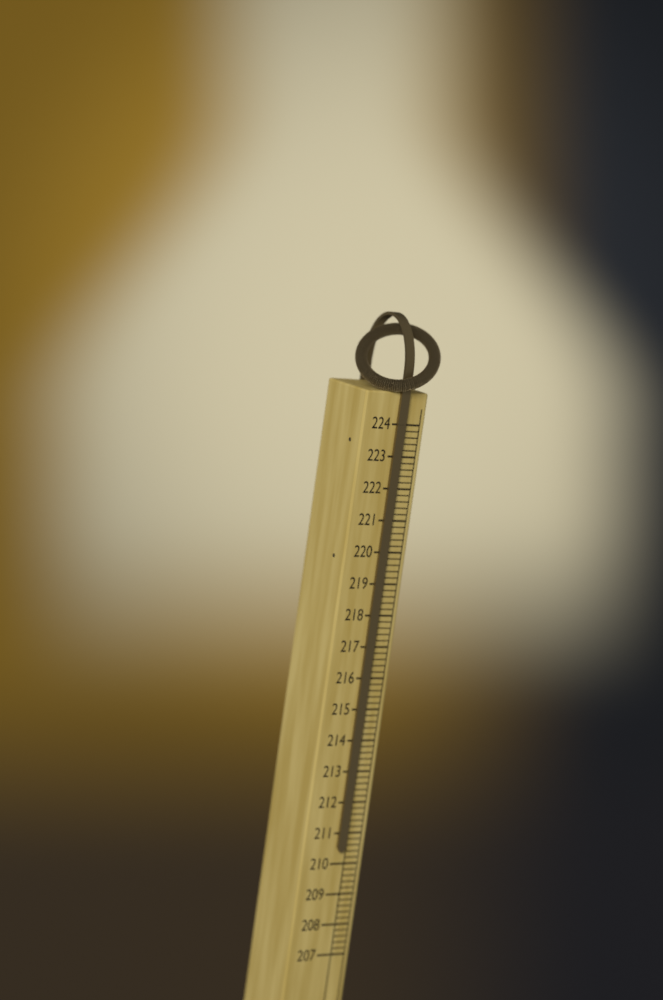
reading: 210.4 (no unit)
